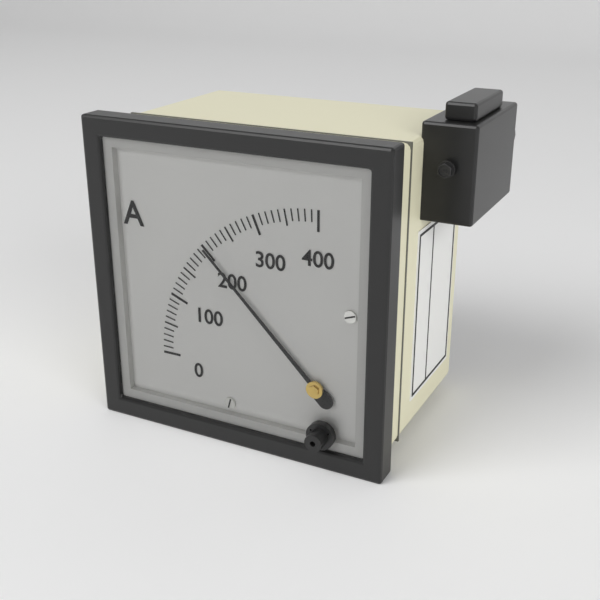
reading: 200 A
